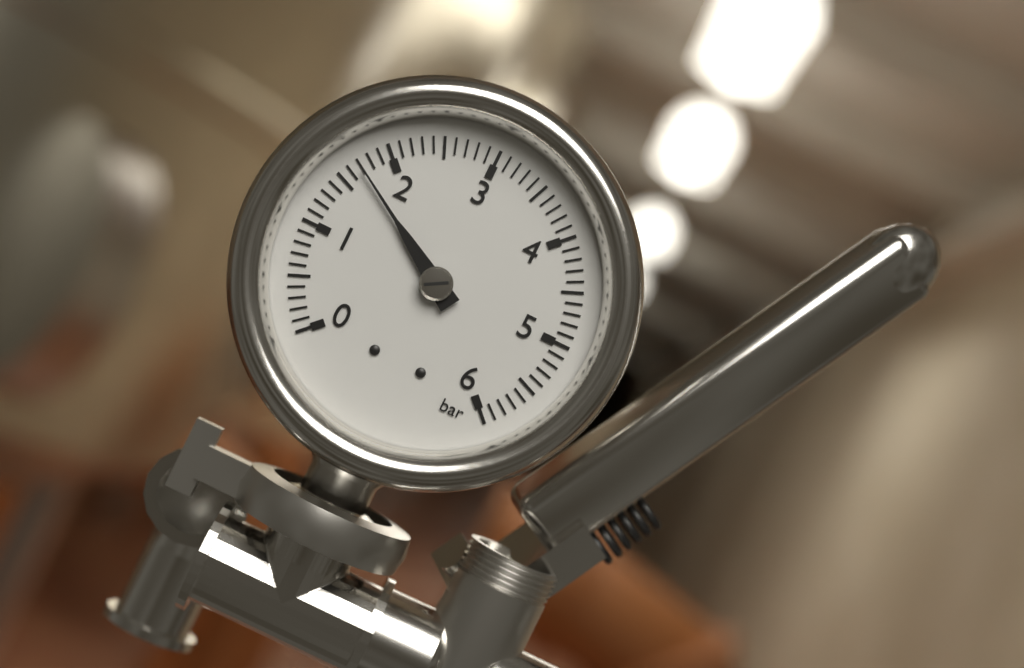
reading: 1.7 bar
